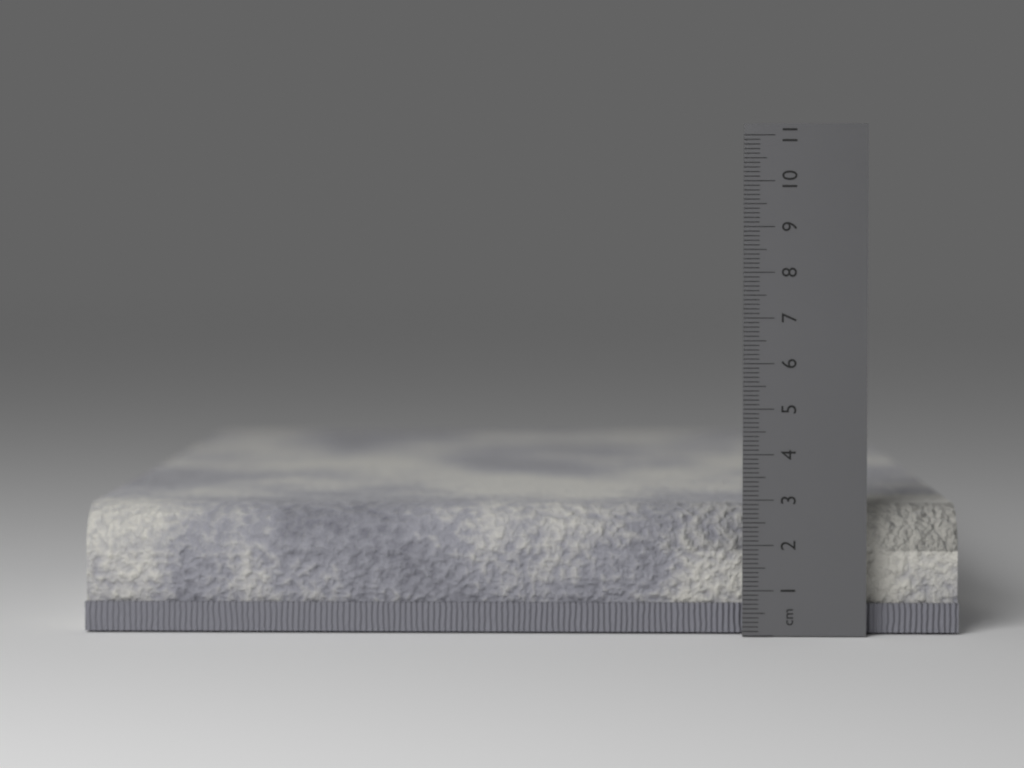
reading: 2.8 cm
